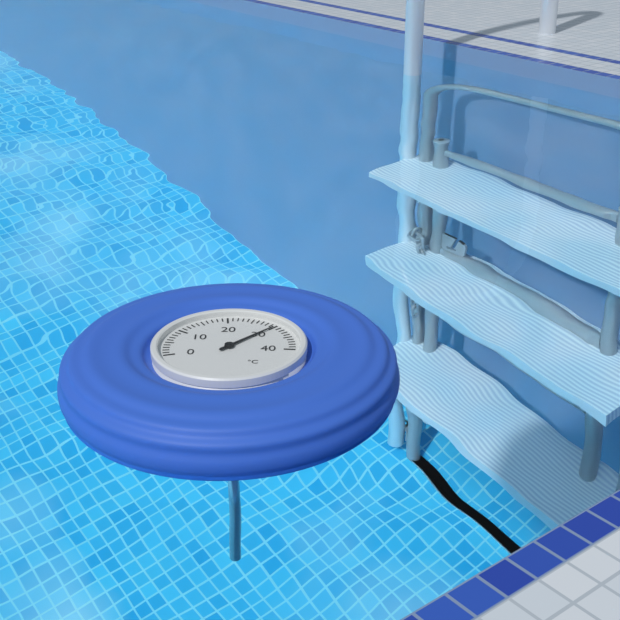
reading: 30 °C
